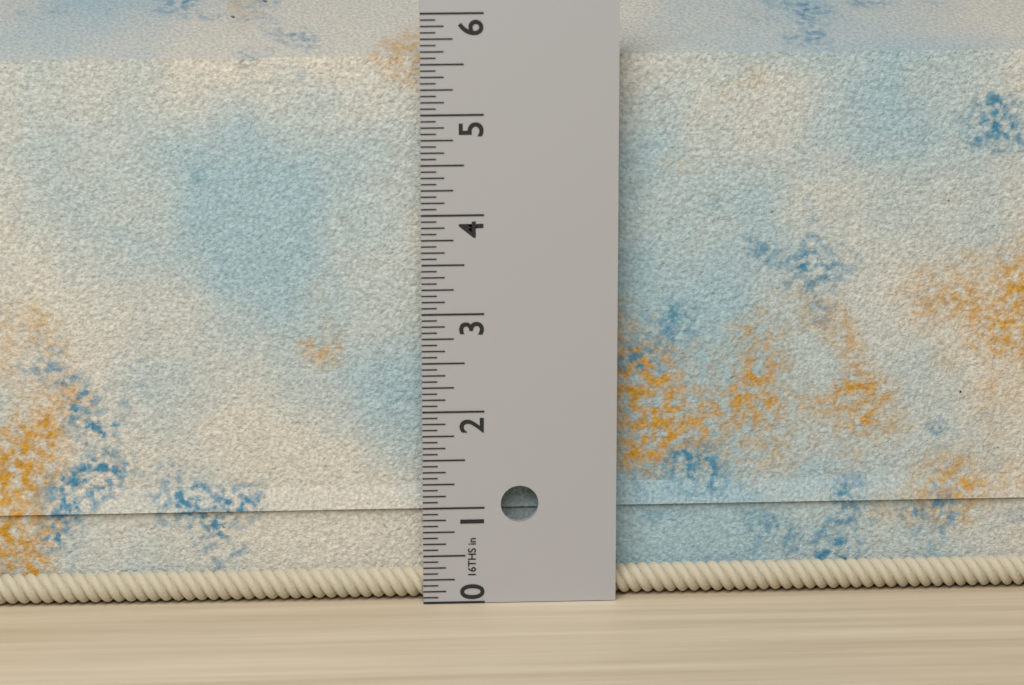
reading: 5.6875 in
